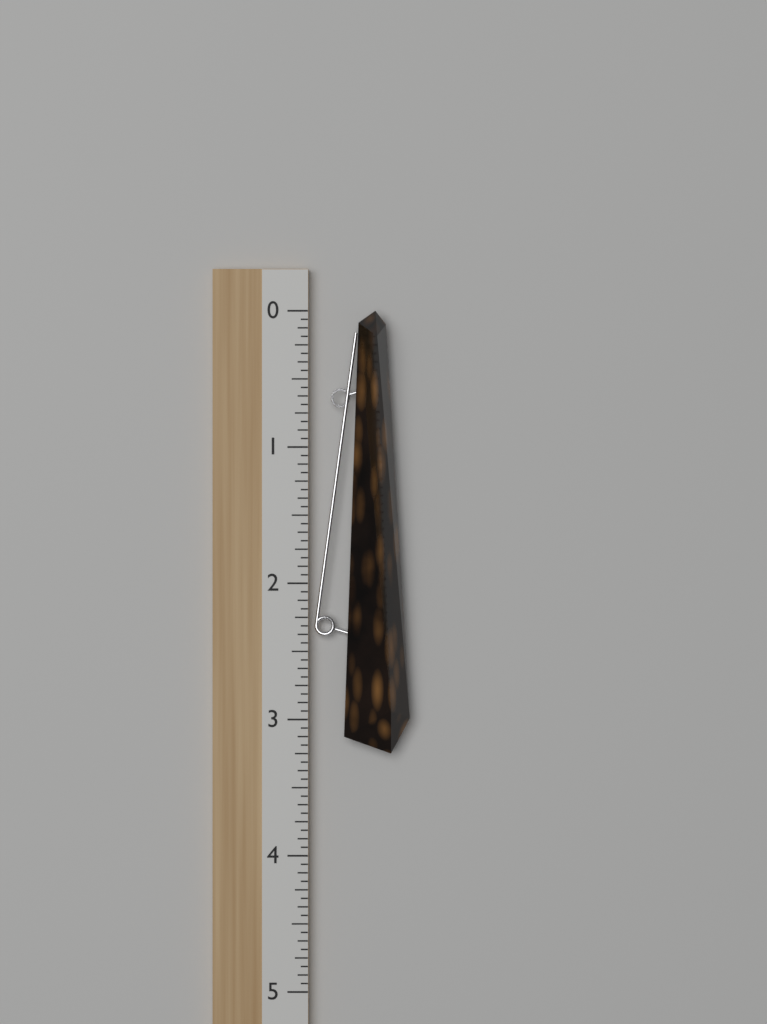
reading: 3.2500 (no unit)
